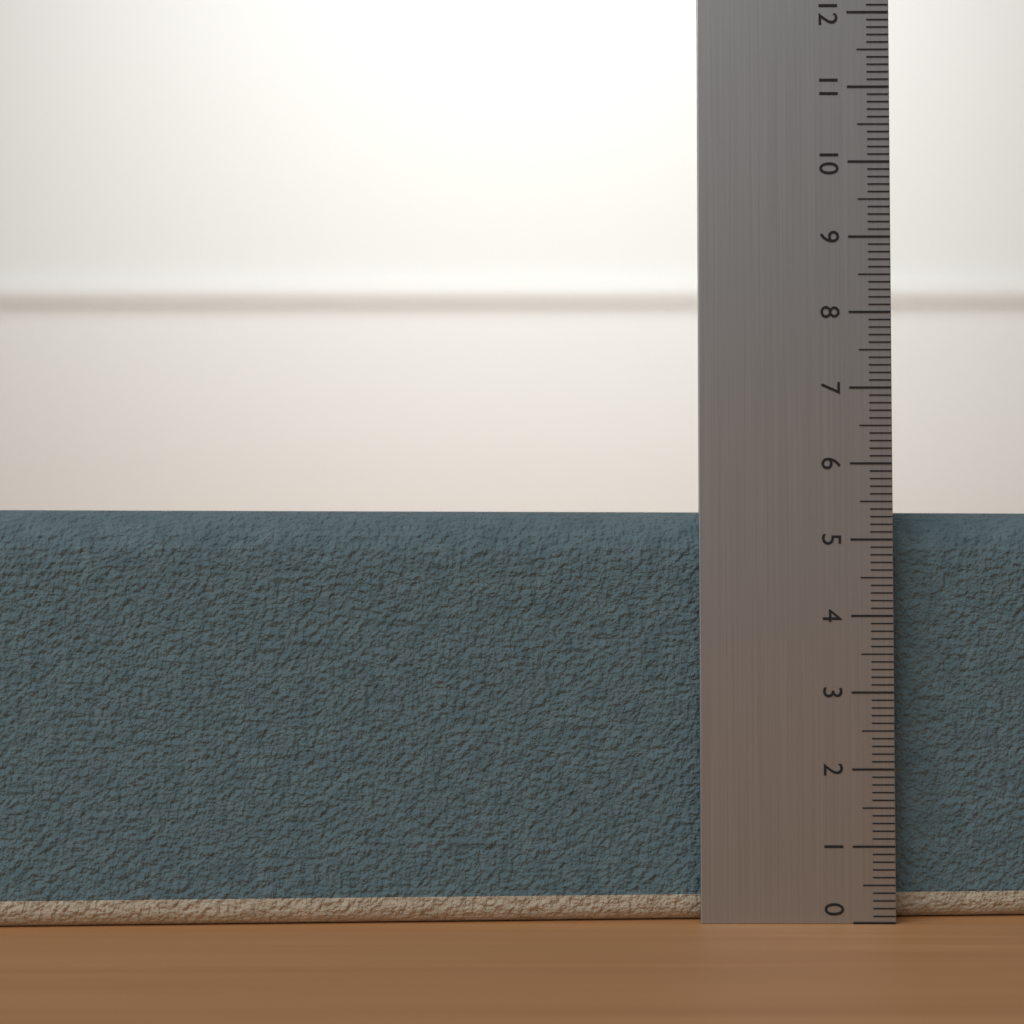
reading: 5.4 (no unit)
